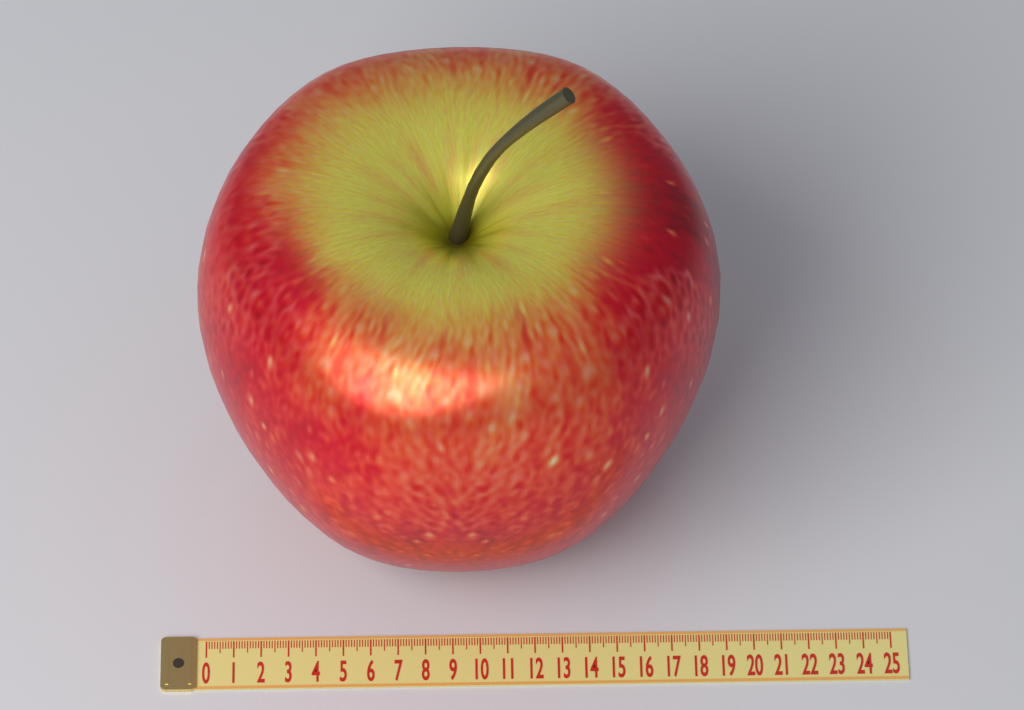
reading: 18.8 (no unit)
